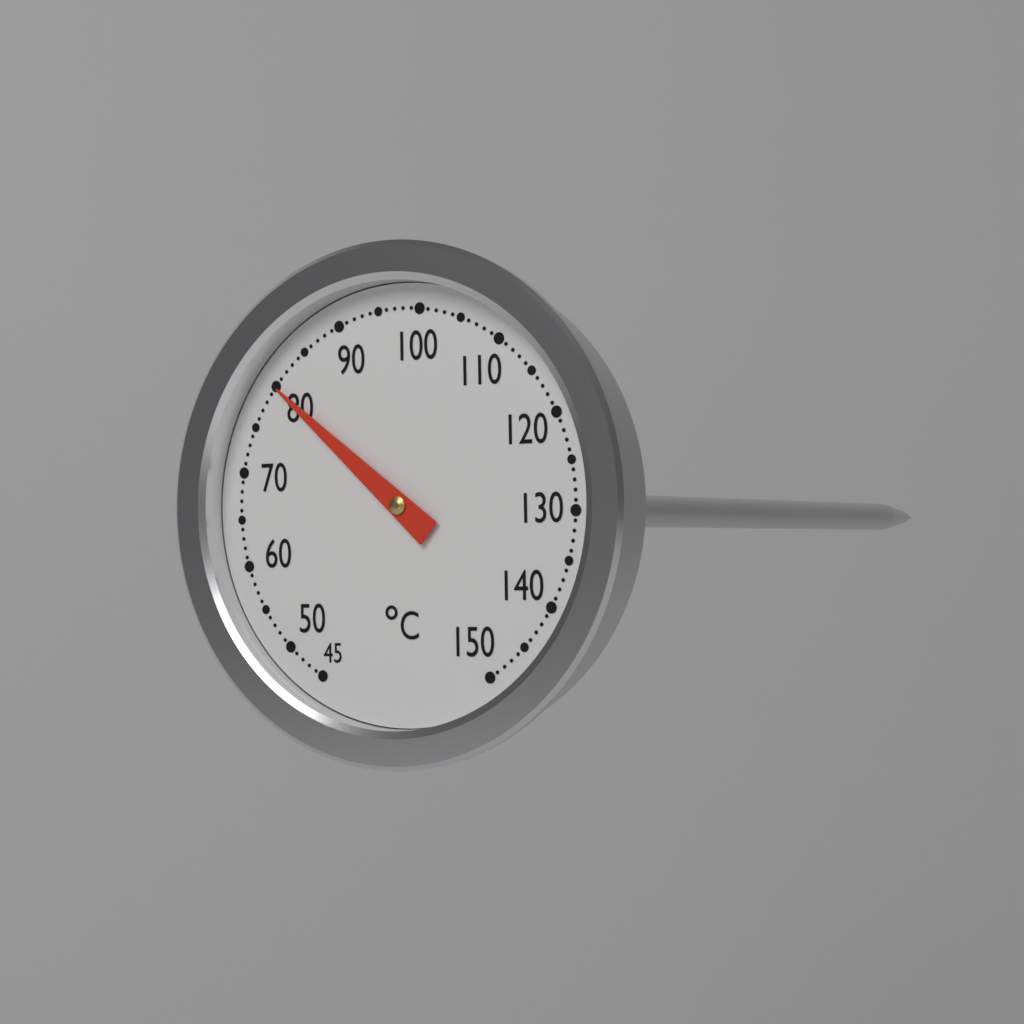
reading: 80 °C
